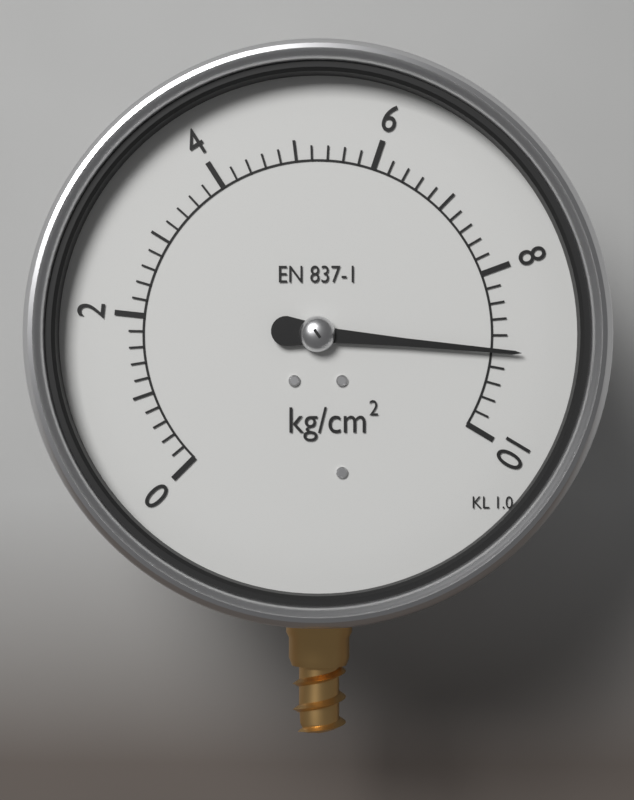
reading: 9.0 kg/cm²
